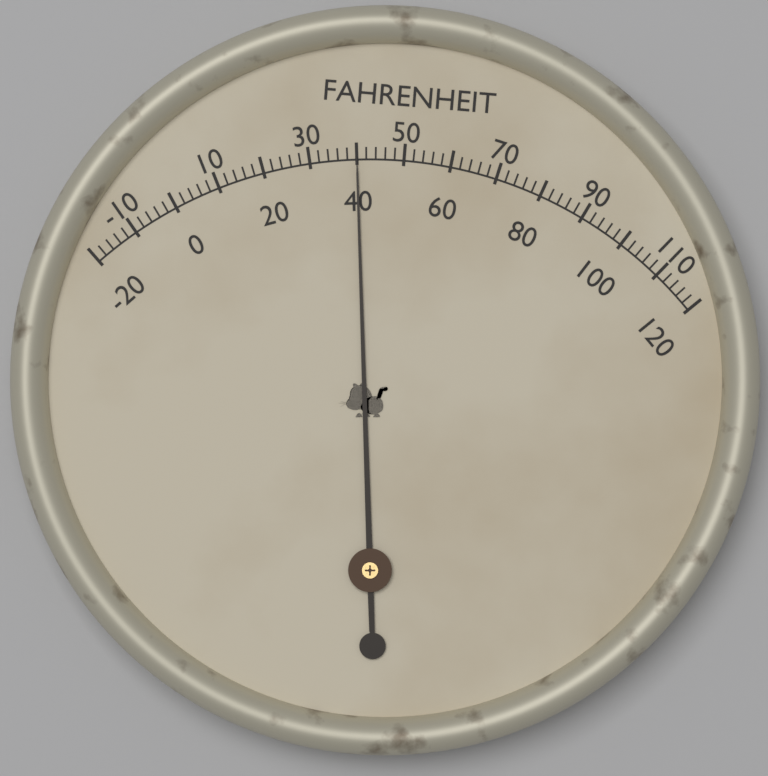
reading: 40 °F
